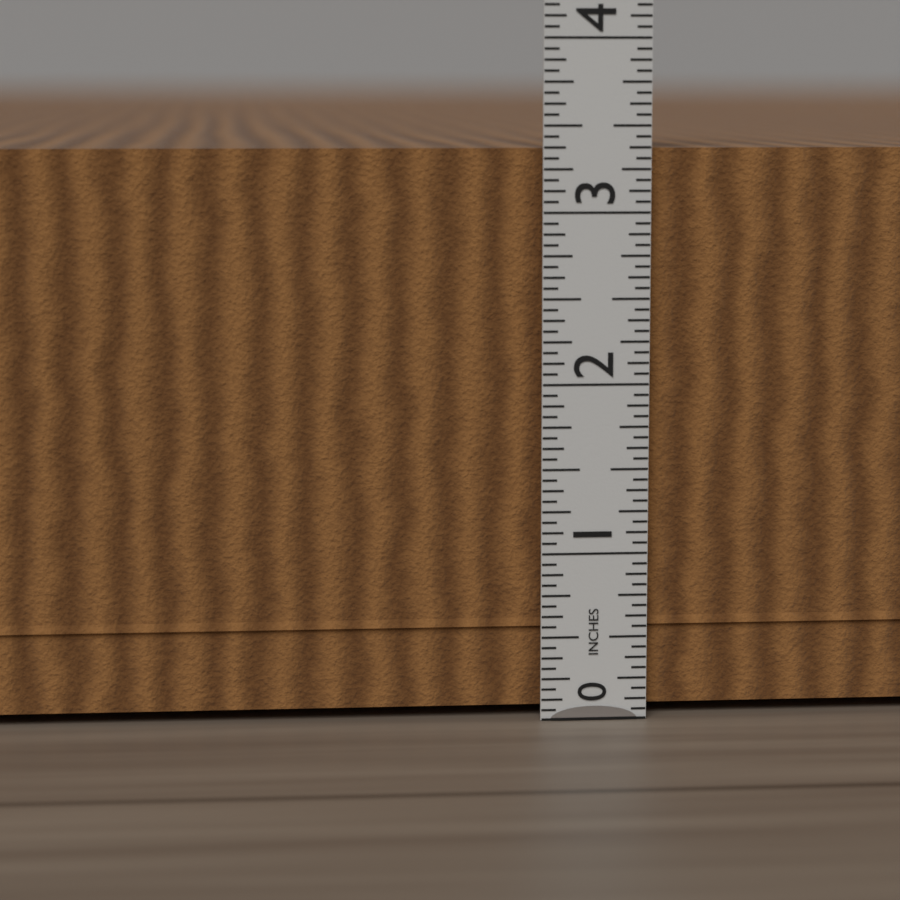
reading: 3.4375 in
